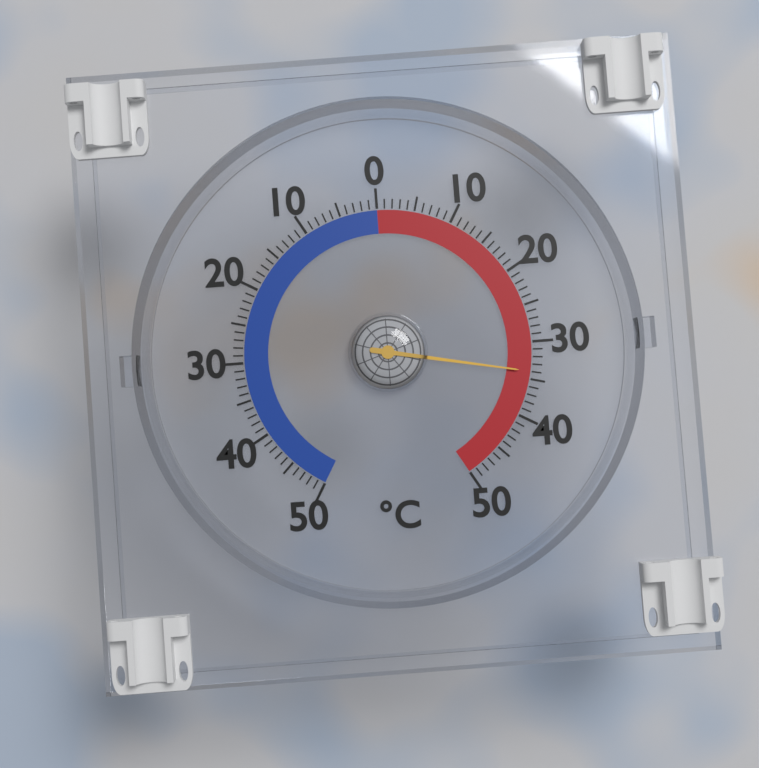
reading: 34 °C
